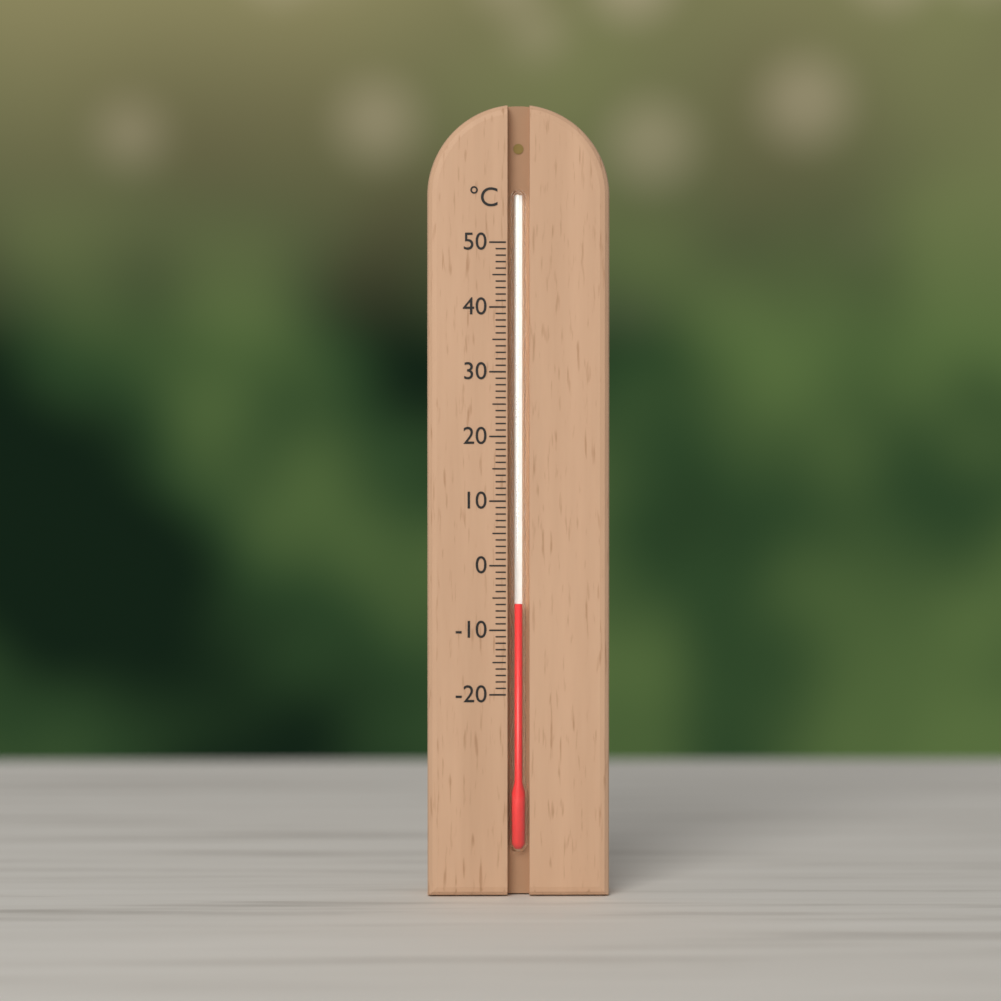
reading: -6 °C
